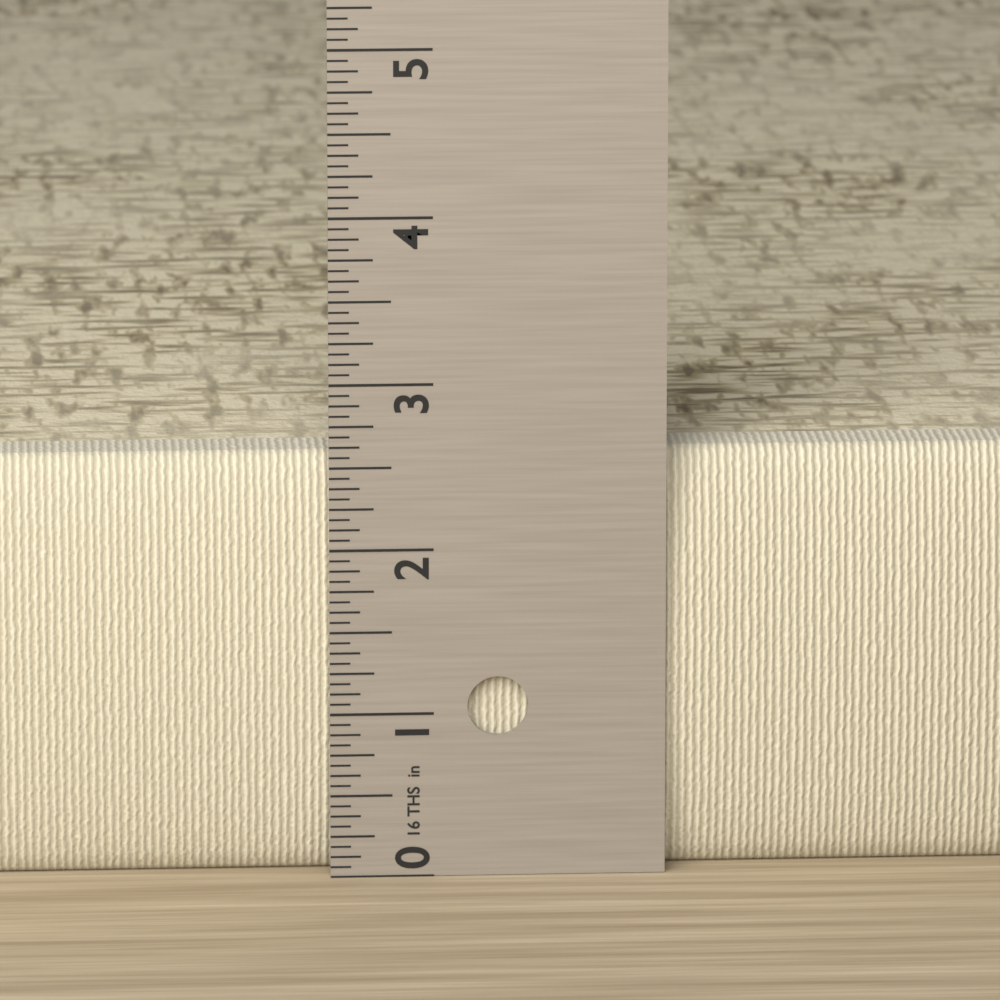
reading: 2.5625 in
